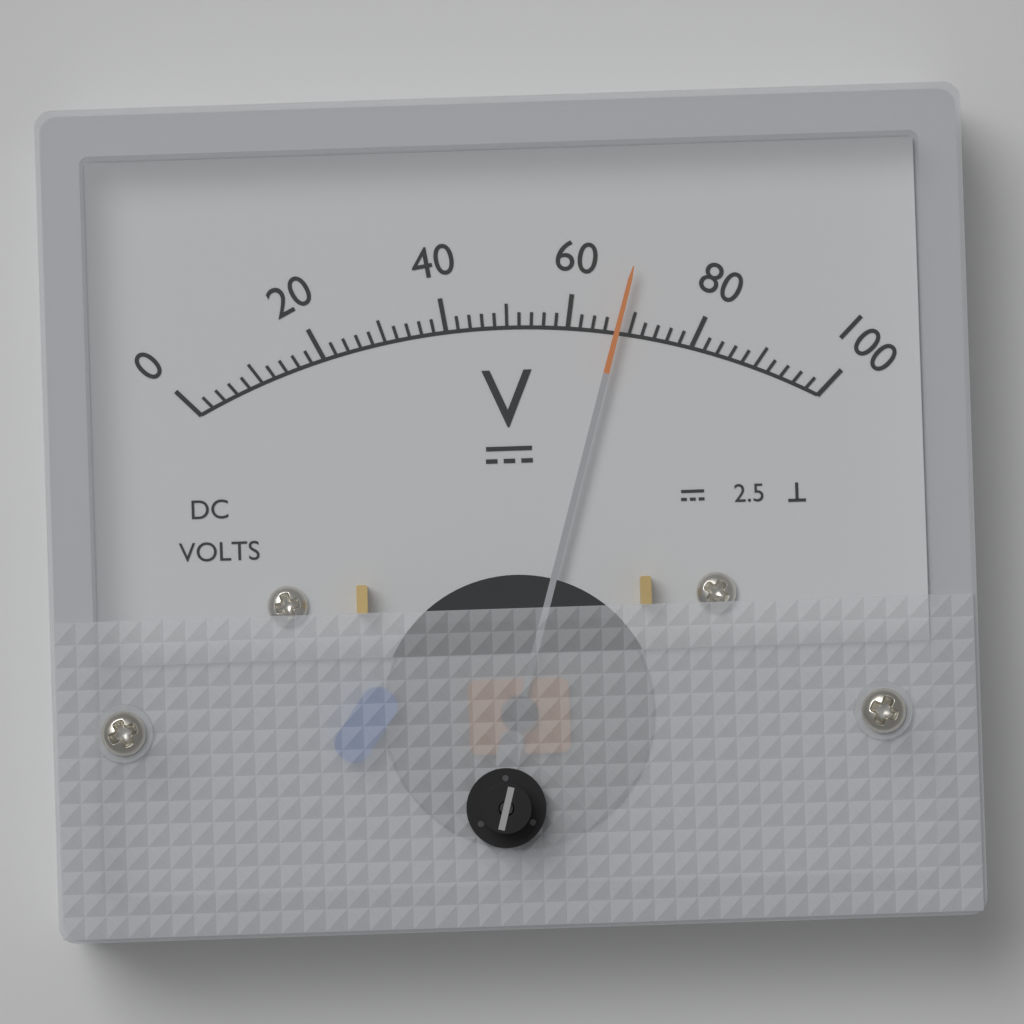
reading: 68 V
